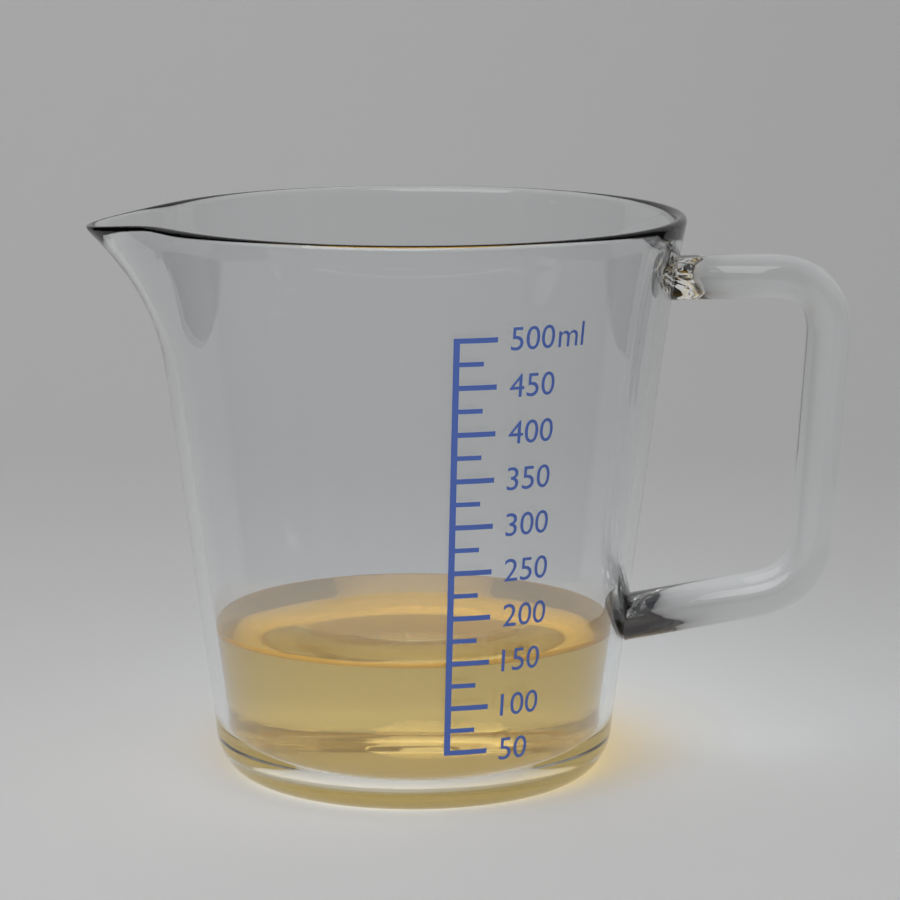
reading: 150 ml
